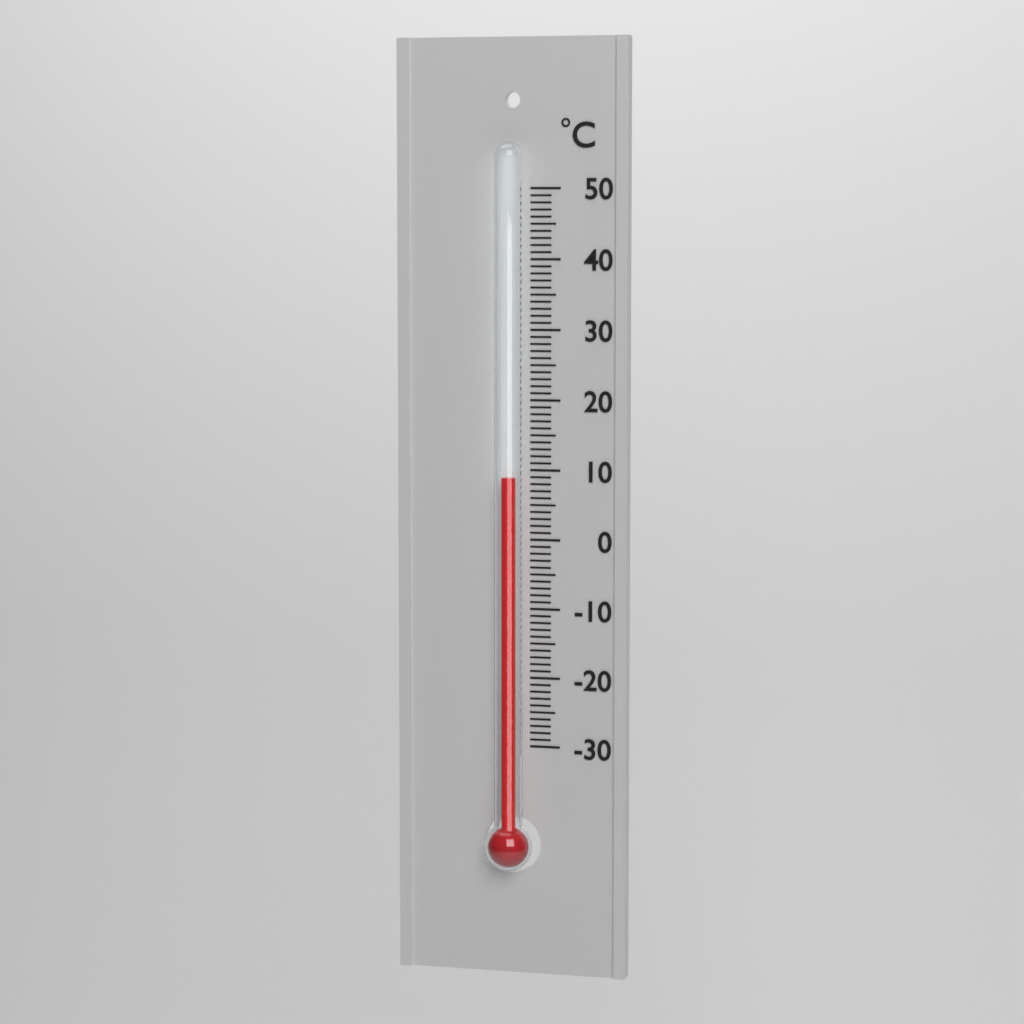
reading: 9 °C
